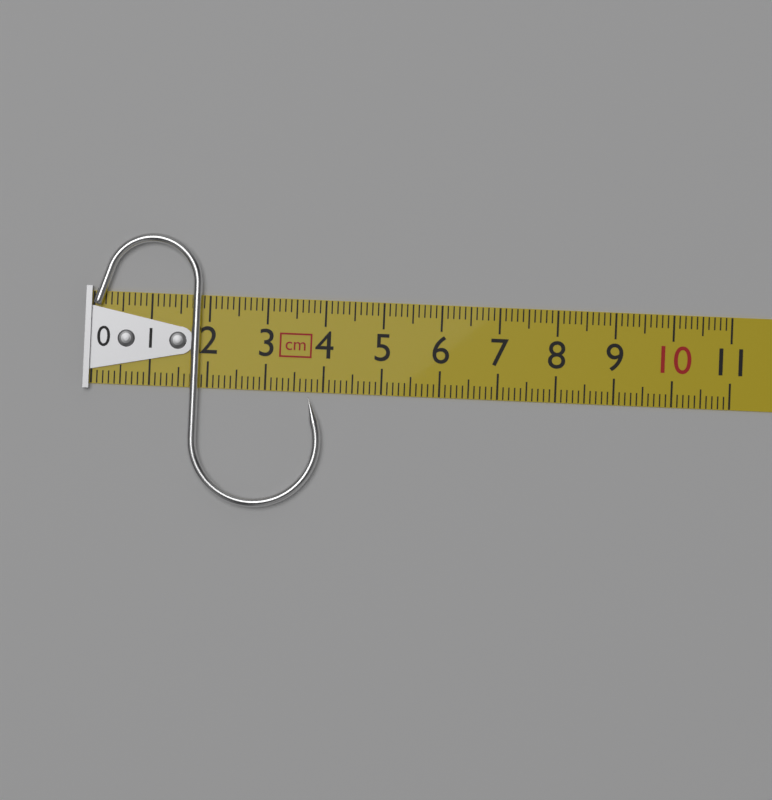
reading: 4.0 cm
